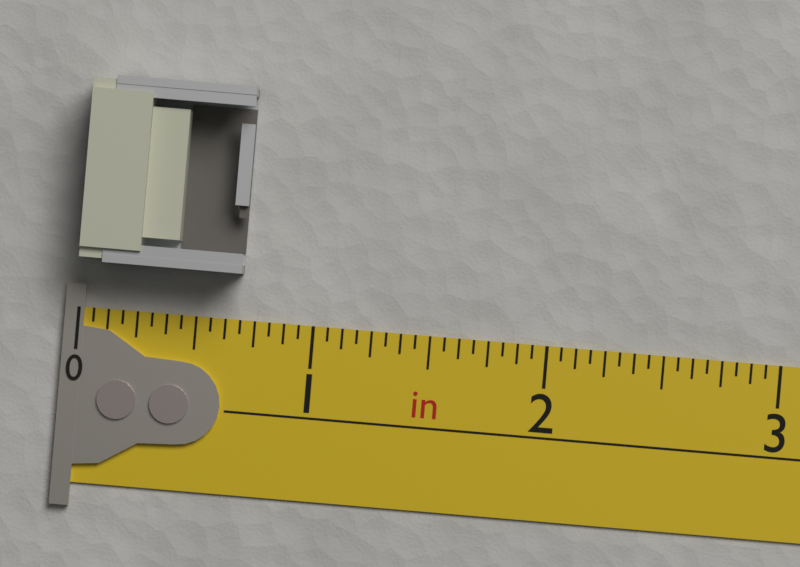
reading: 0.6875 in
